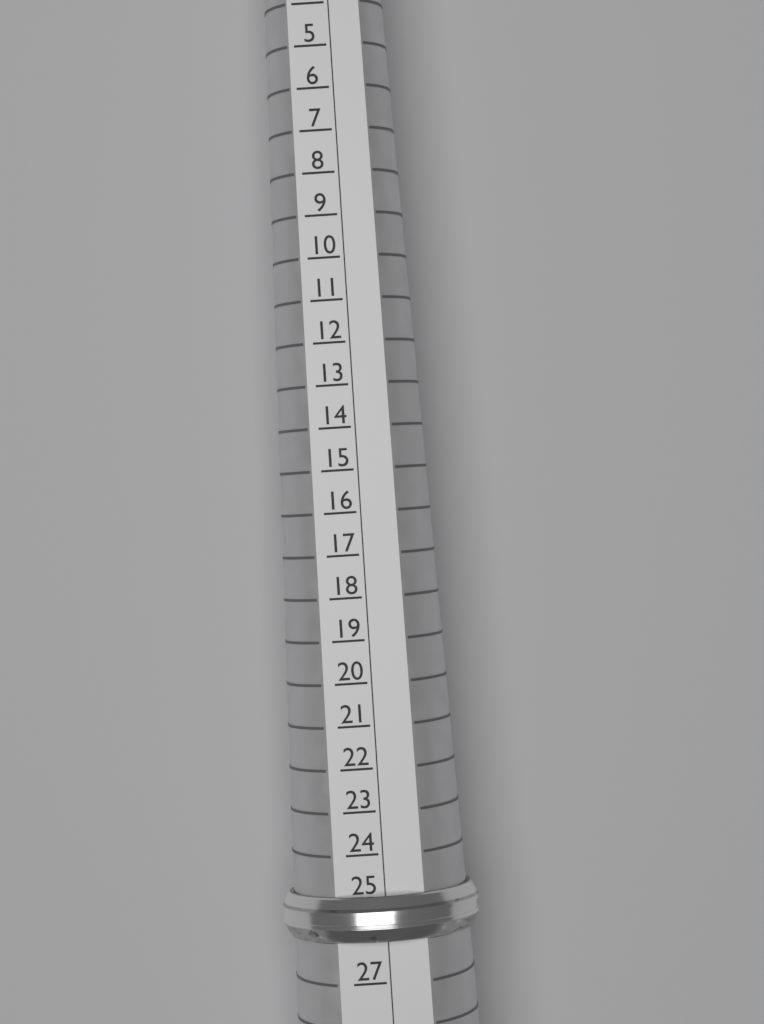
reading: 26 (no unit)
